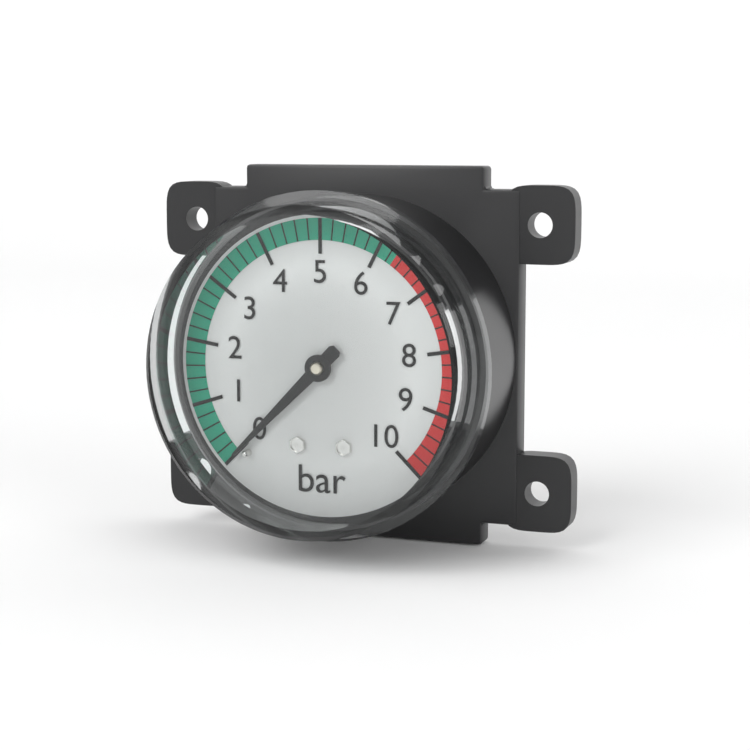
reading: 0.0 bar
